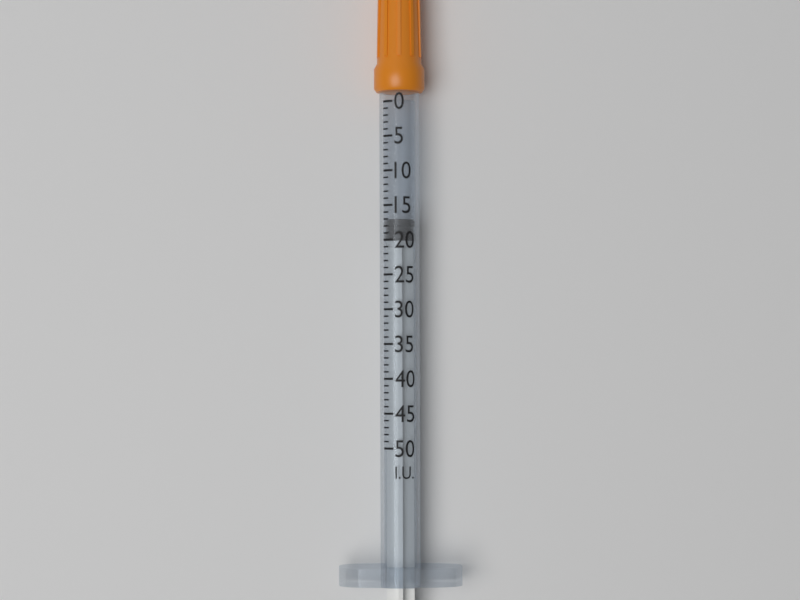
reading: 17 I.U.
